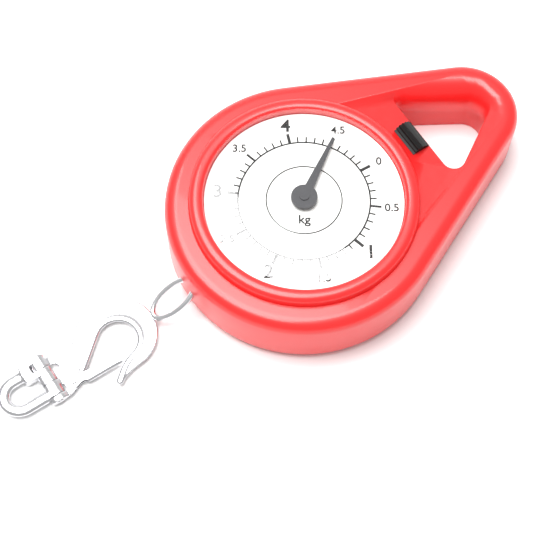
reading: 4.5 kg
